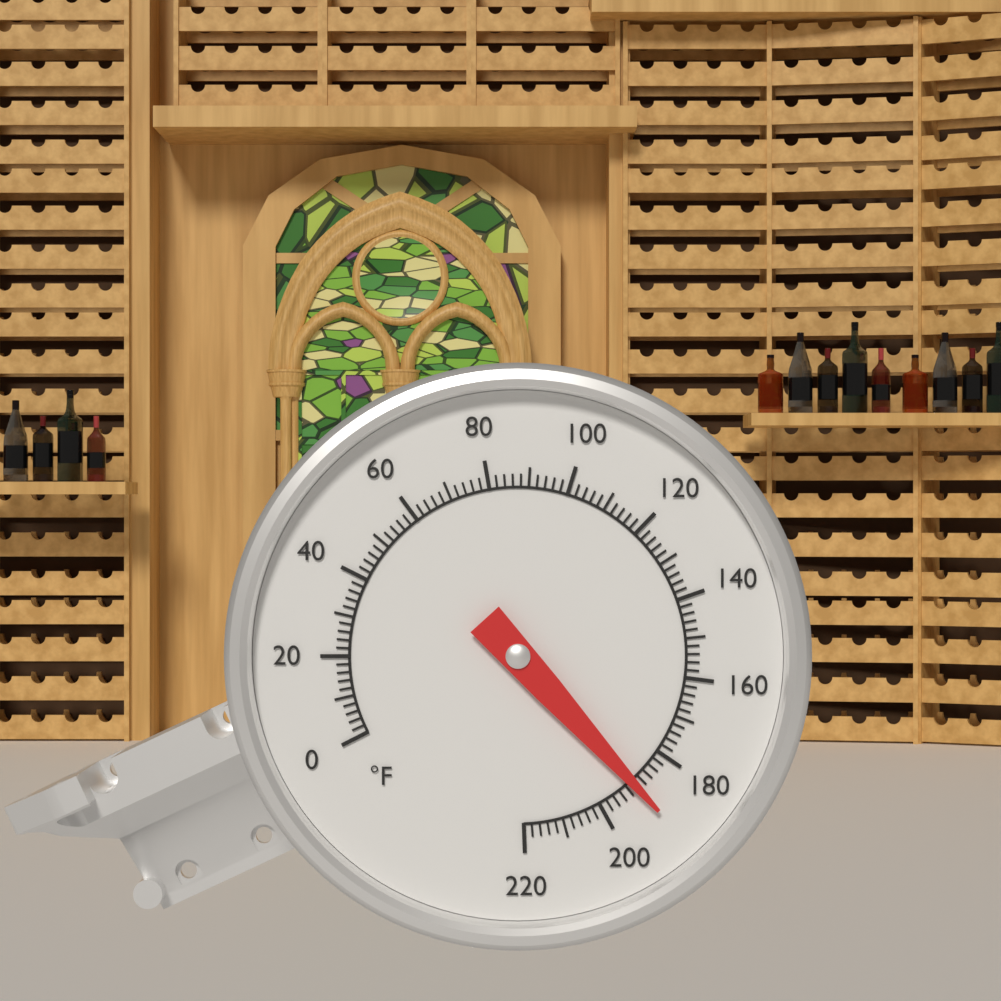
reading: 190 °F
